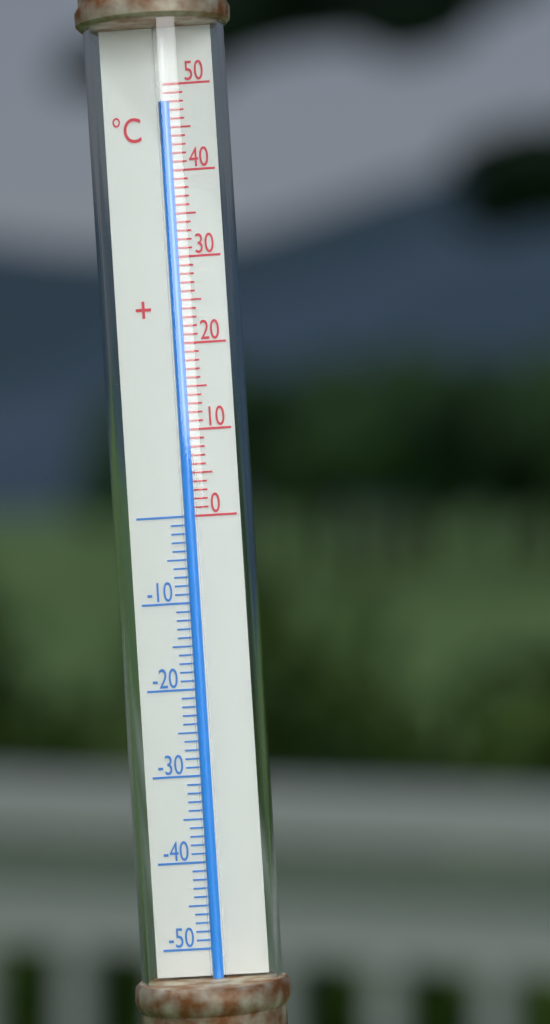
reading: 48 °C
